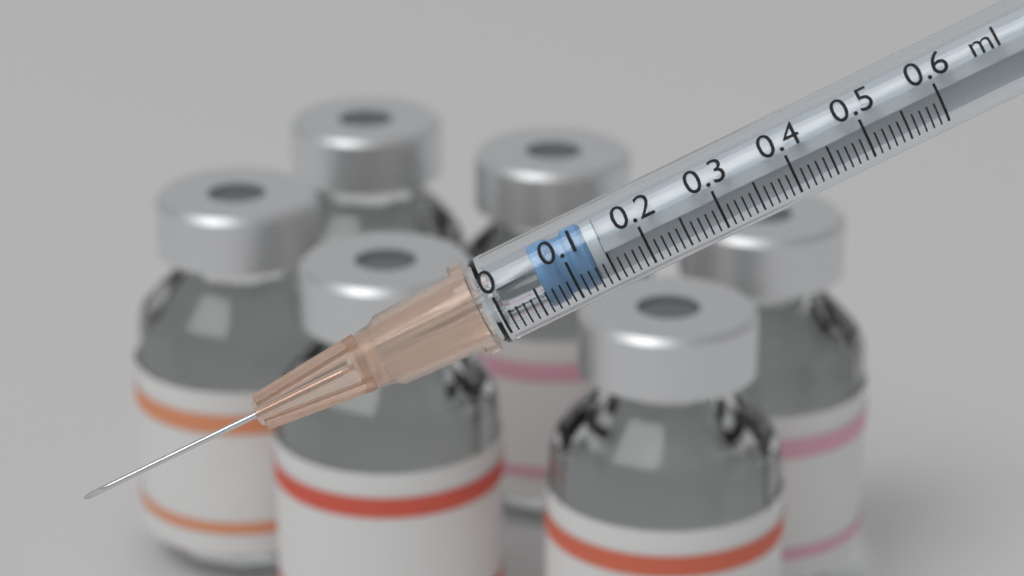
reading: 0.06 ml
